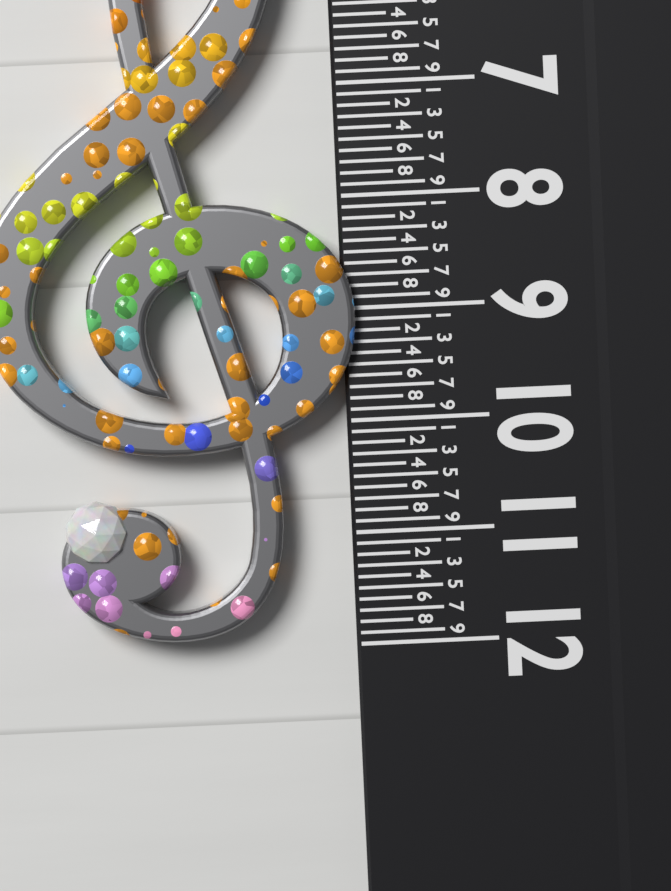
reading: 11.9 cm
